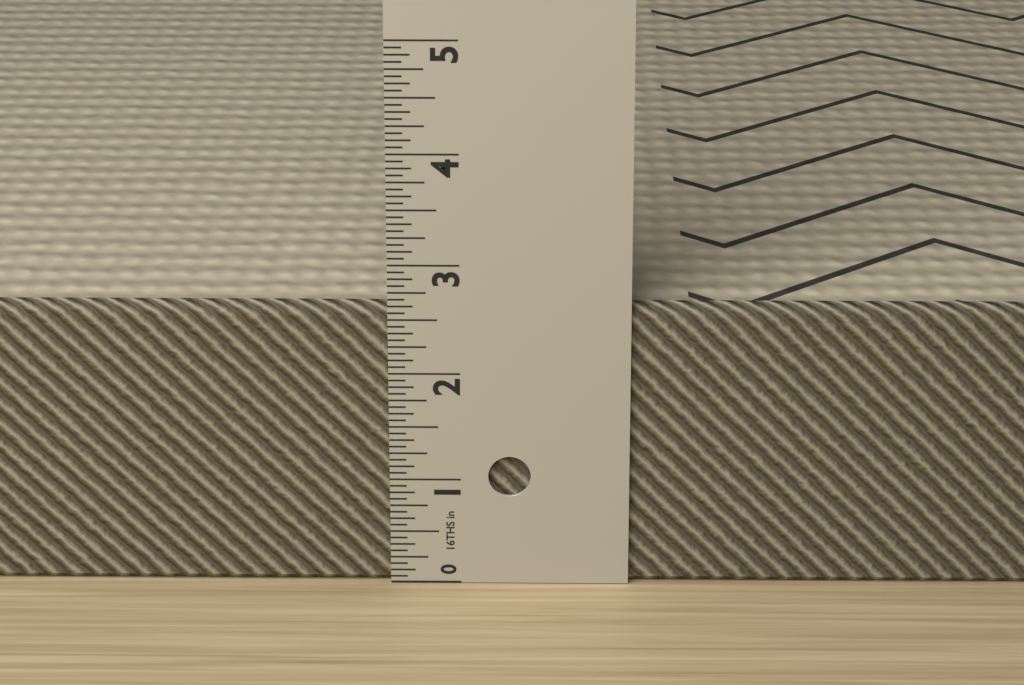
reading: 2.6250 in
